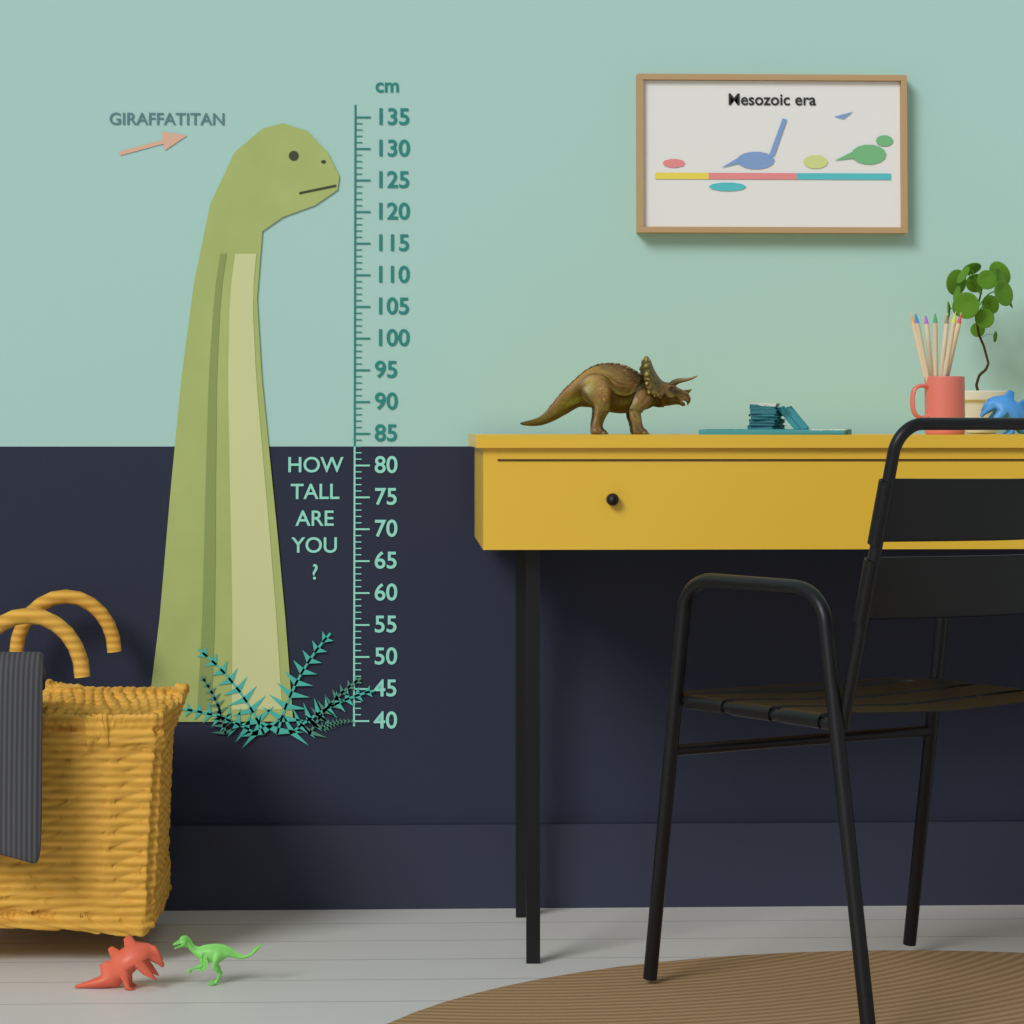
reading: 134 cm
